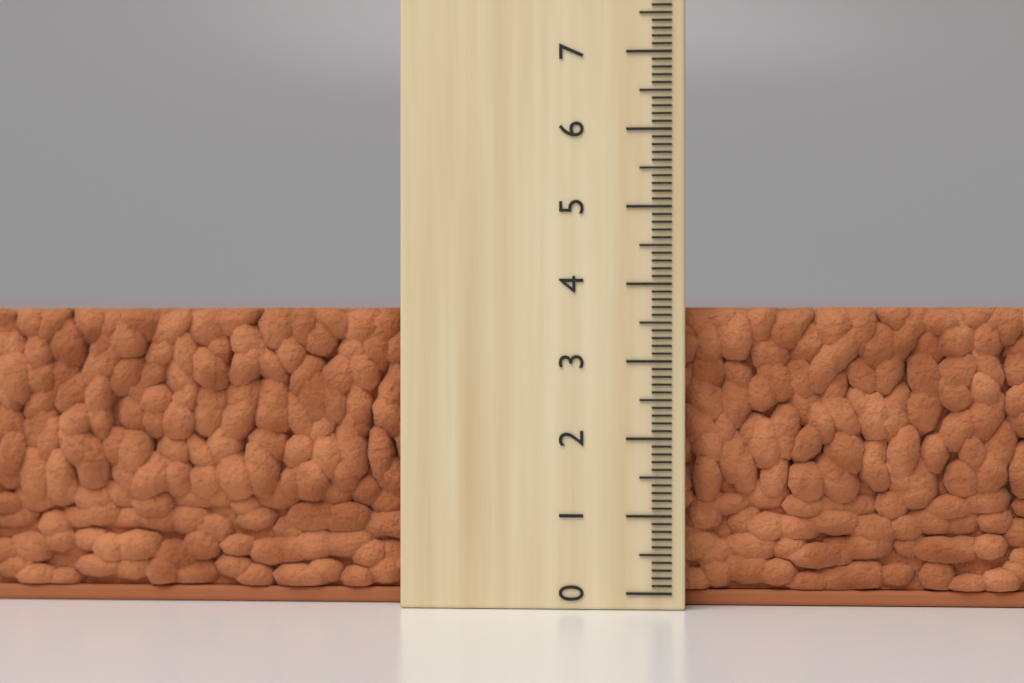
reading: 3.7 (no unit)
